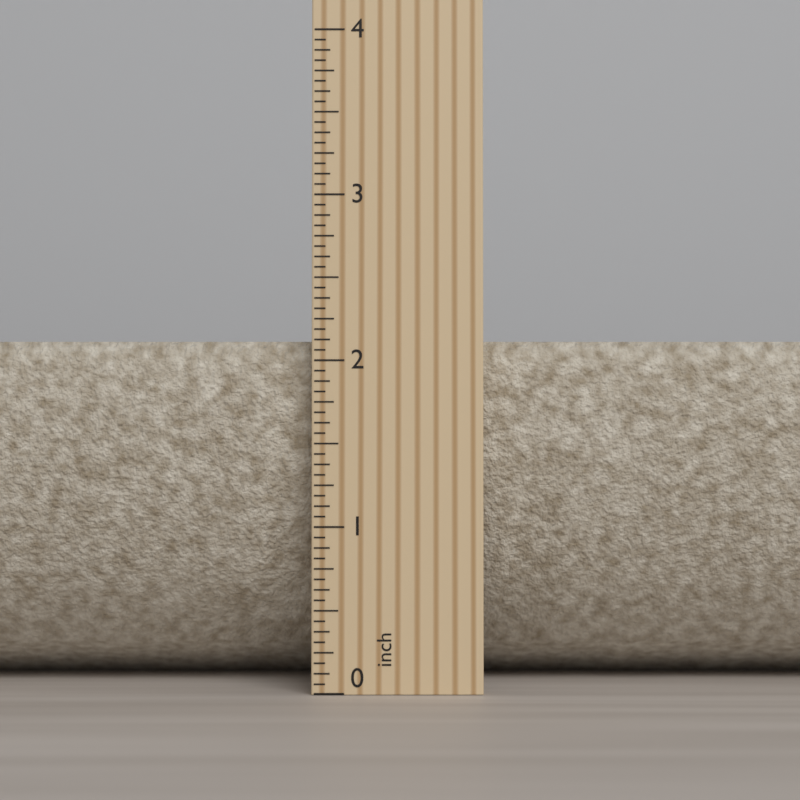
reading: 2.1250 inch
